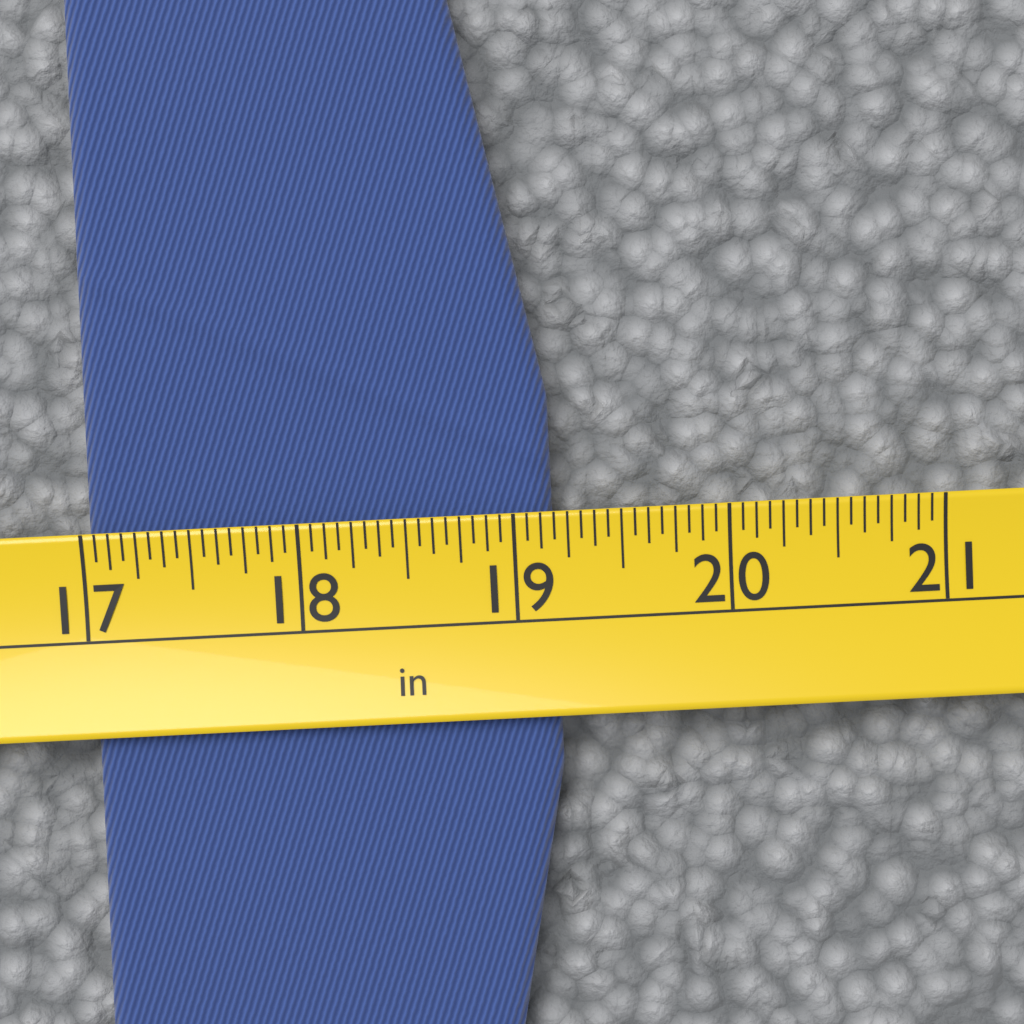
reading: 19.1875 in
